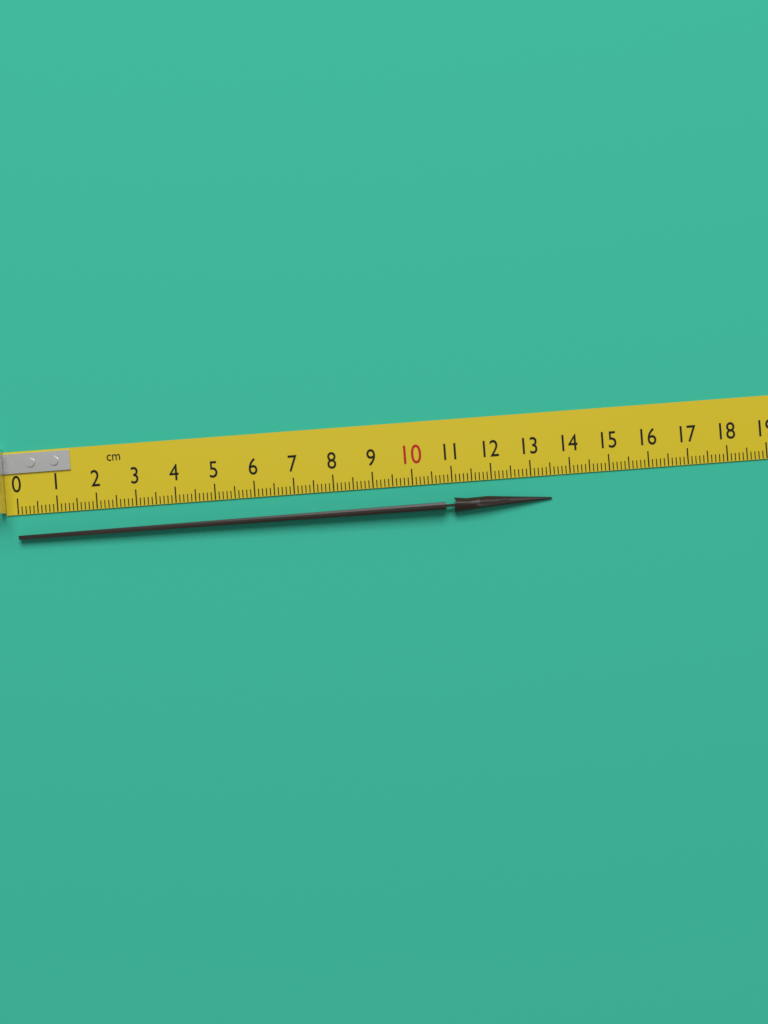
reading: 13.5 cm
